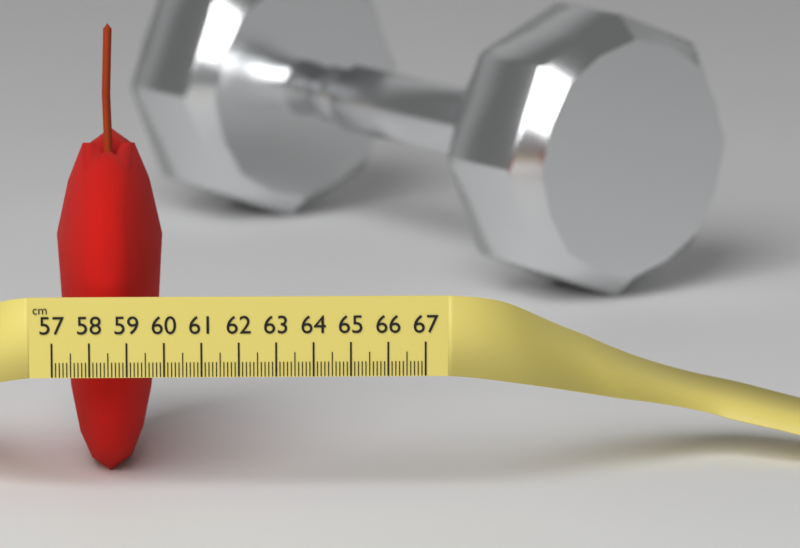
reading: 59.9 cm
